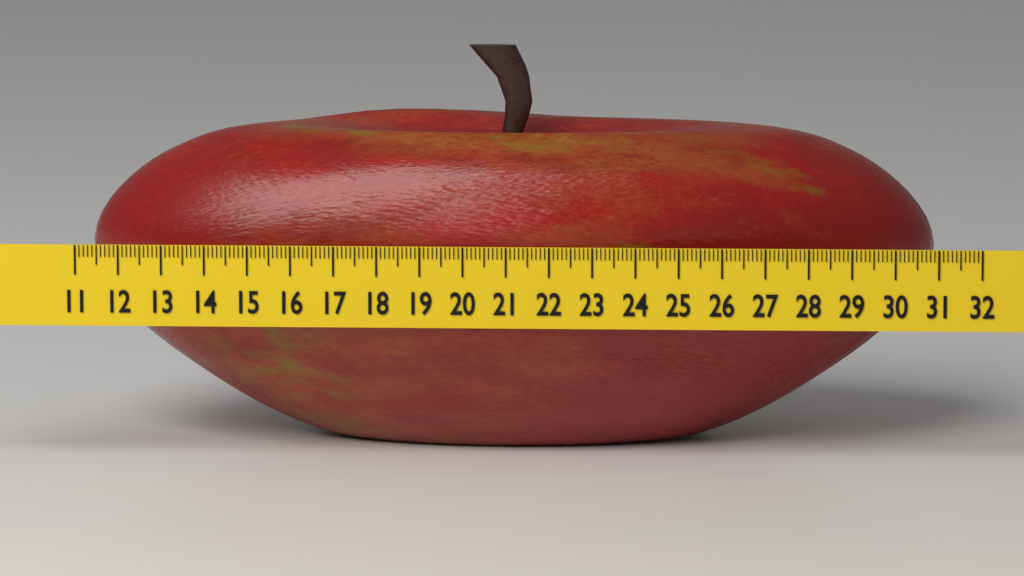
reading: 31.0 (no unit)
